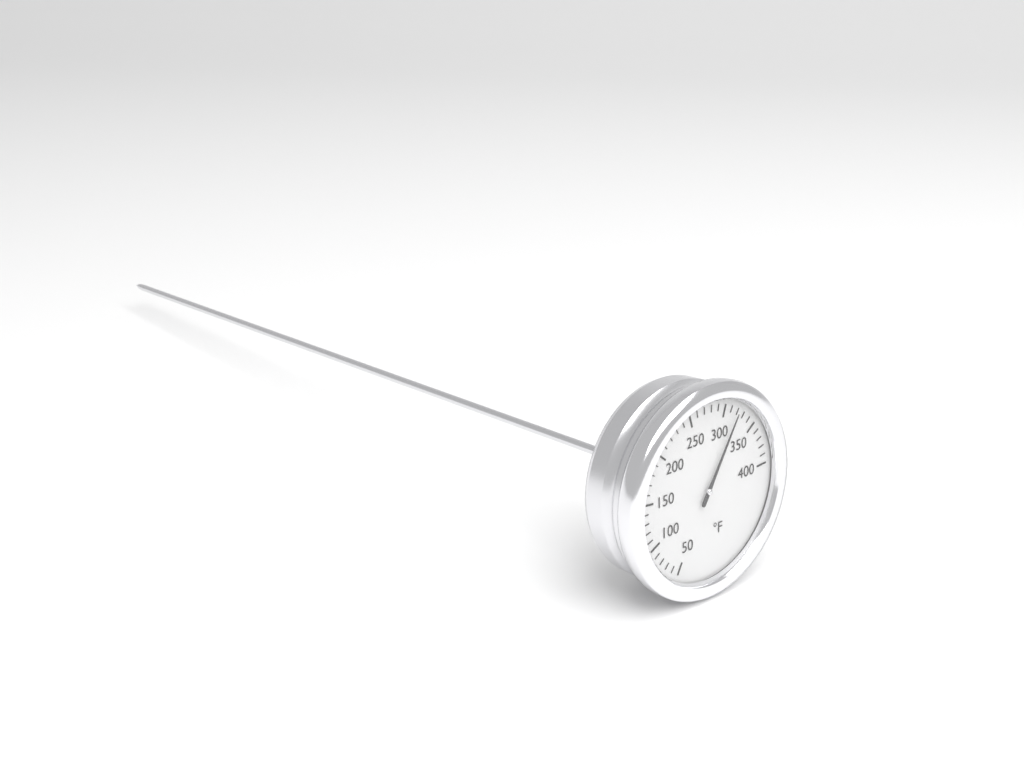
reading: 320 °F
